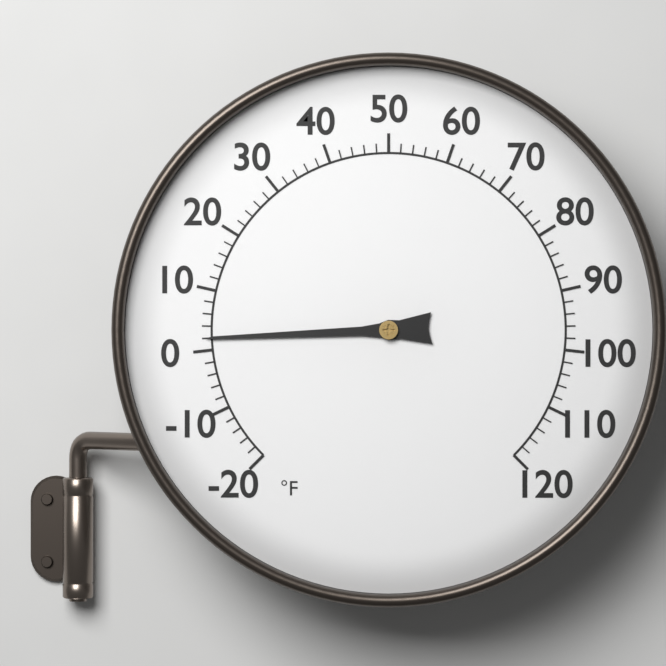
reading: 2 °F
